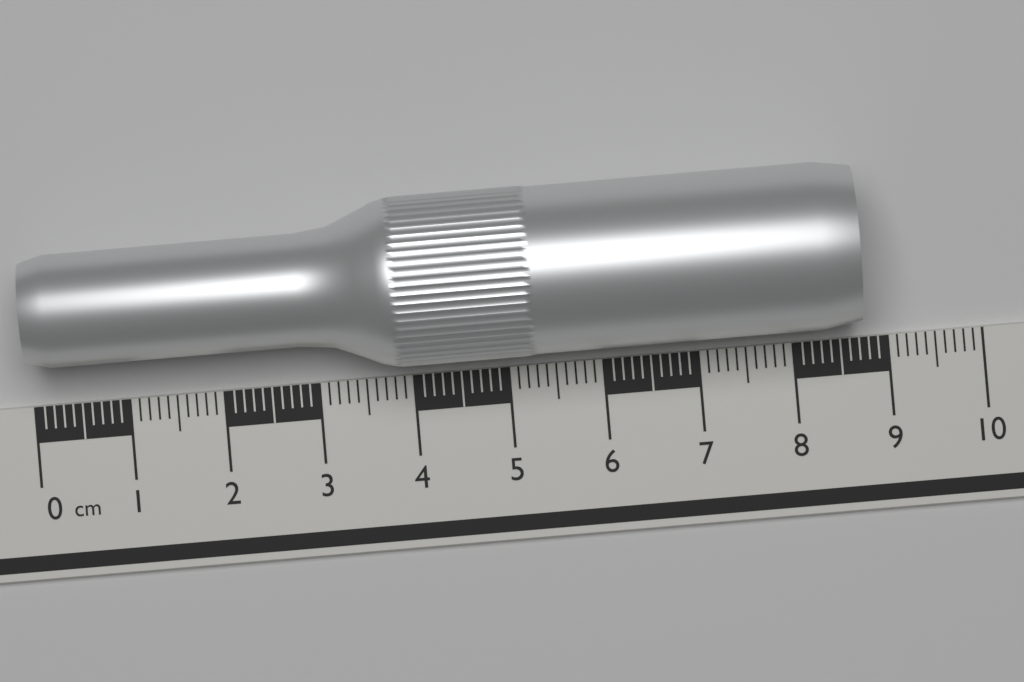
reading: 8.7 cm
